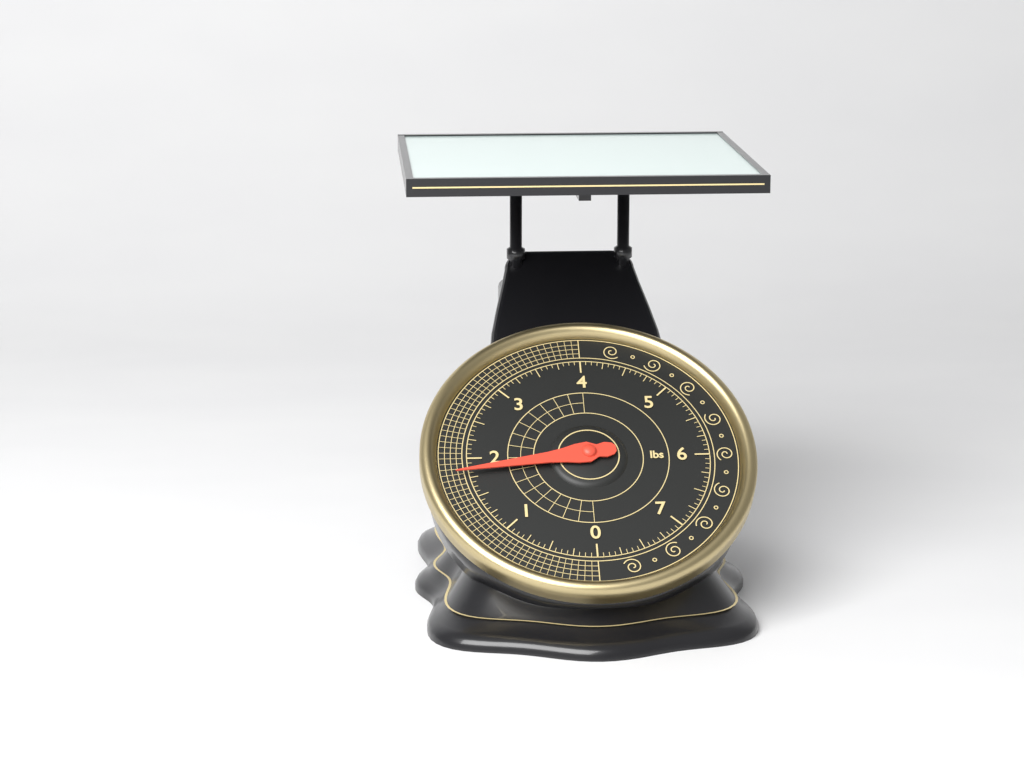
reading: 1.8125 lbs
